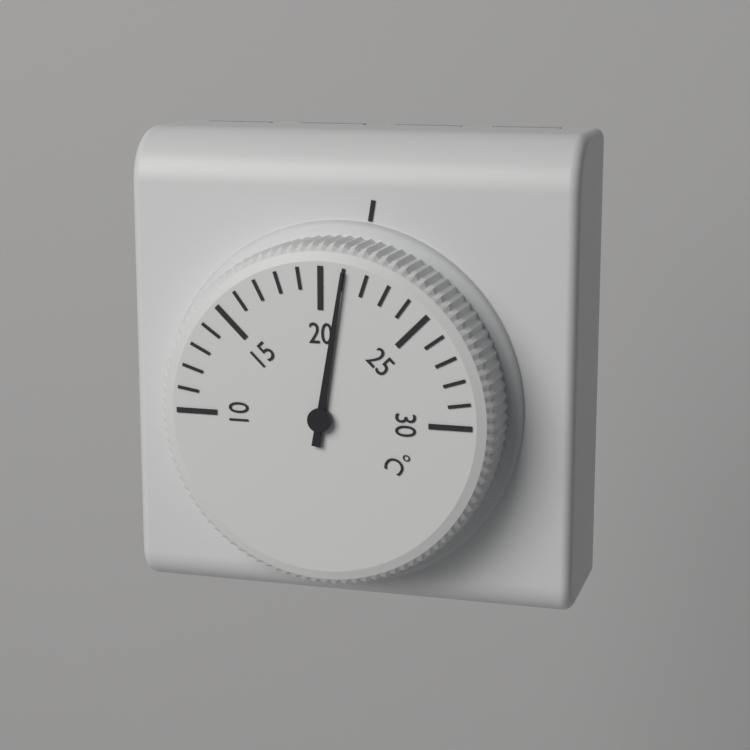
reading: 21 °C
